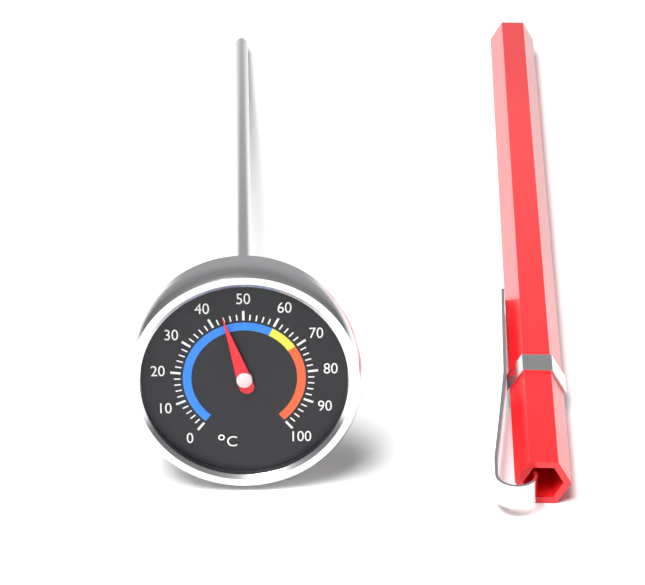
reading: 44 °C
